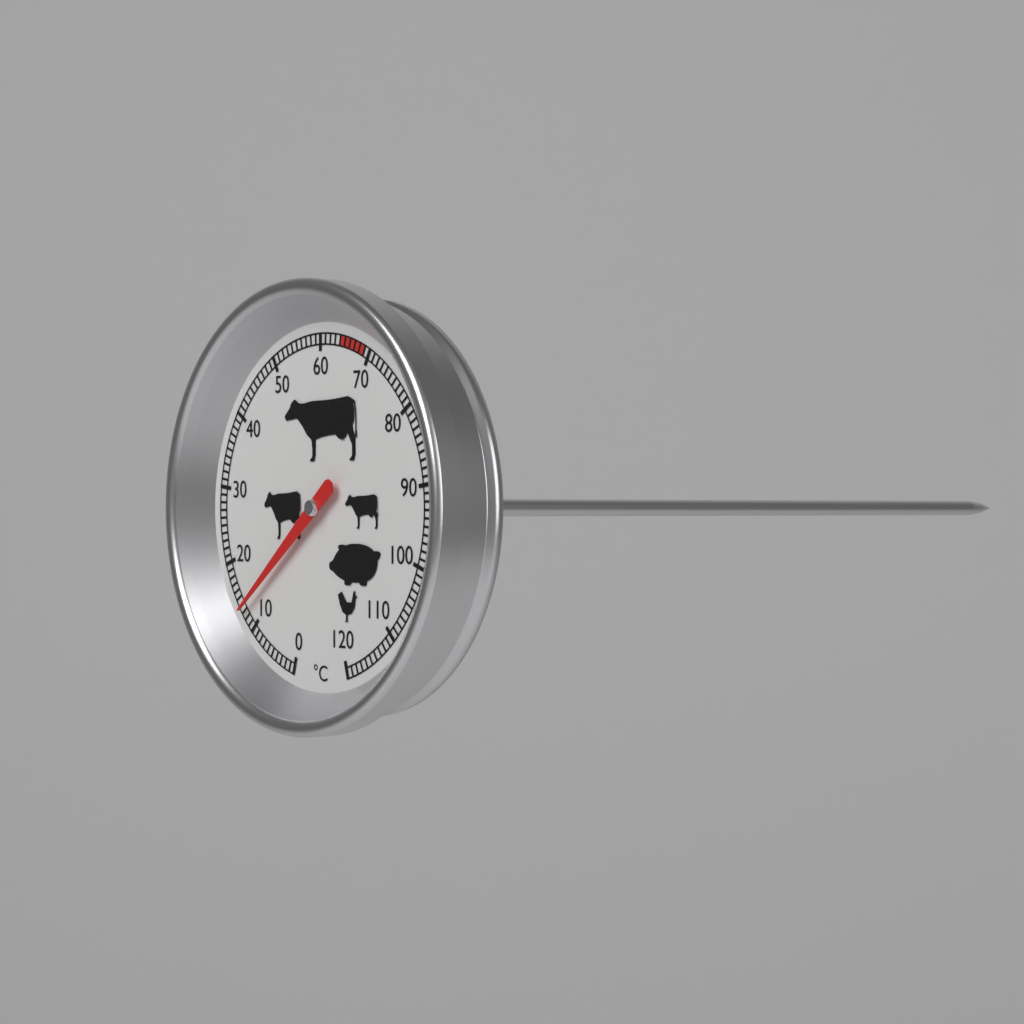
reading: 13 °C
